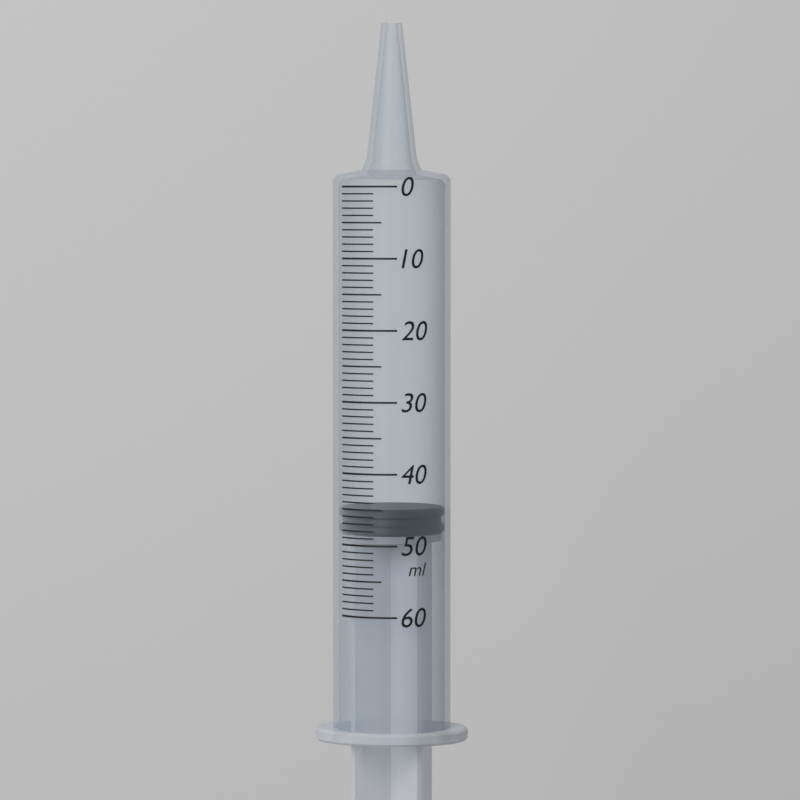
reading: 45 ml
